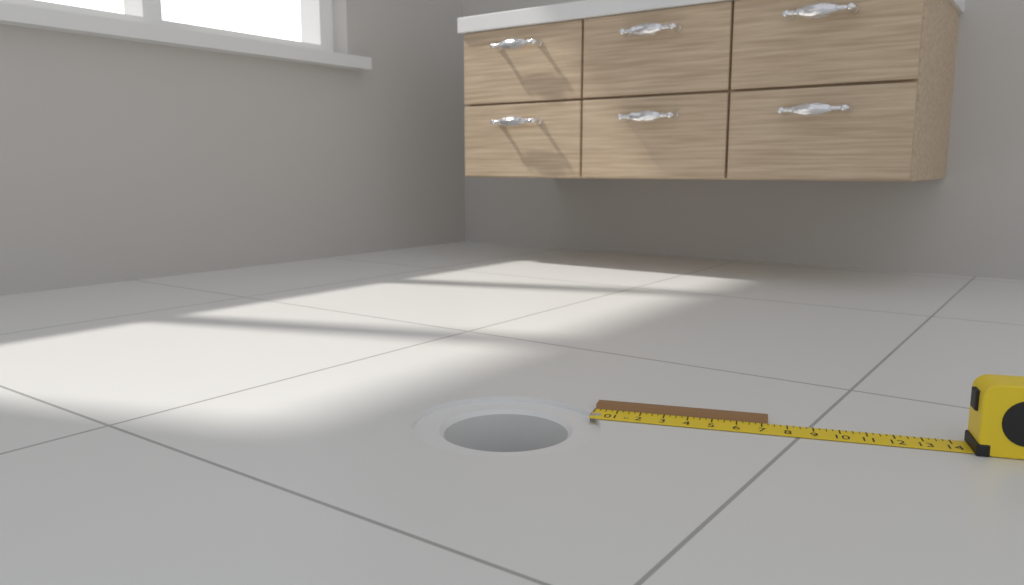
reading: 7.25 in
